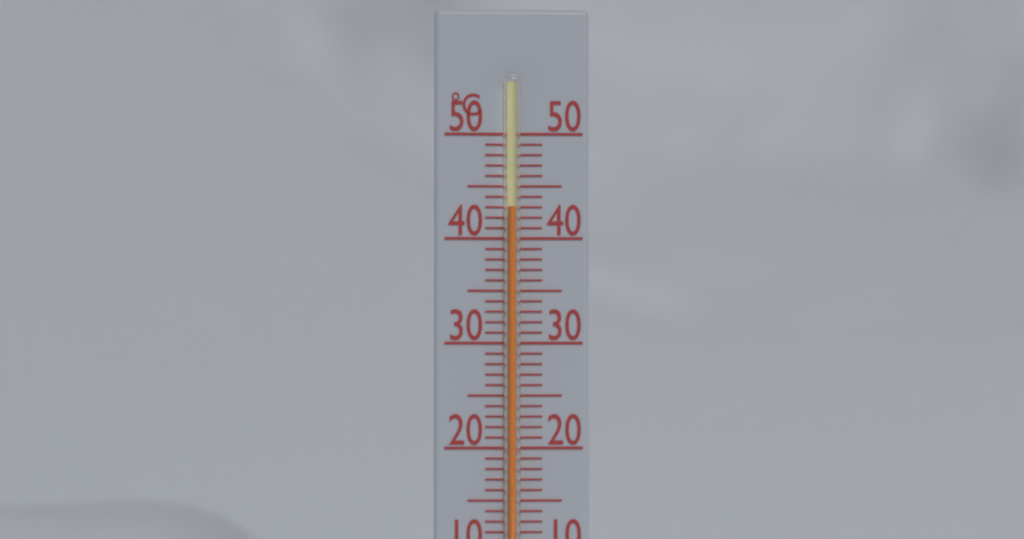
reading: 43 °C
